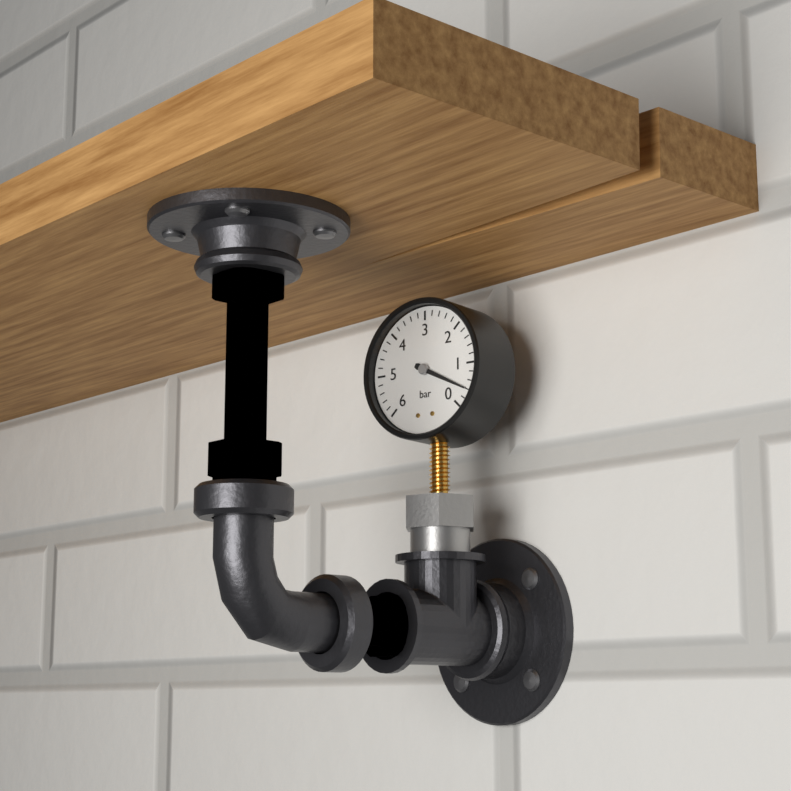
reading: 0.4 bar
